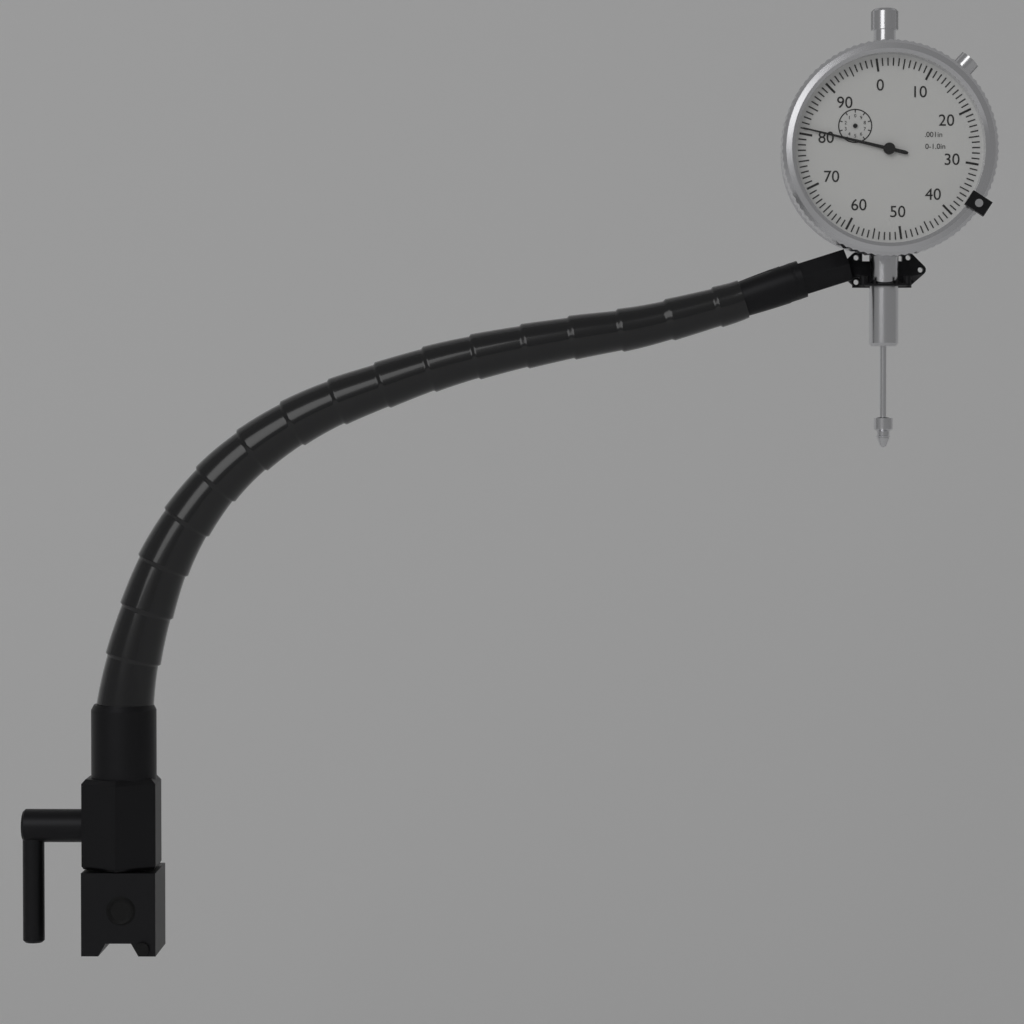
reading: 0.081 in
